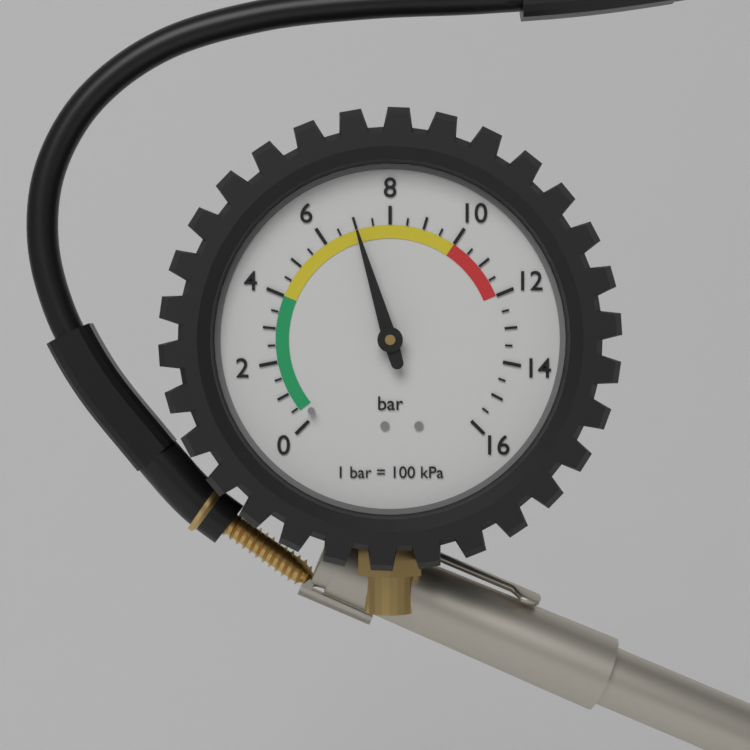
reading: 7.0 bar
